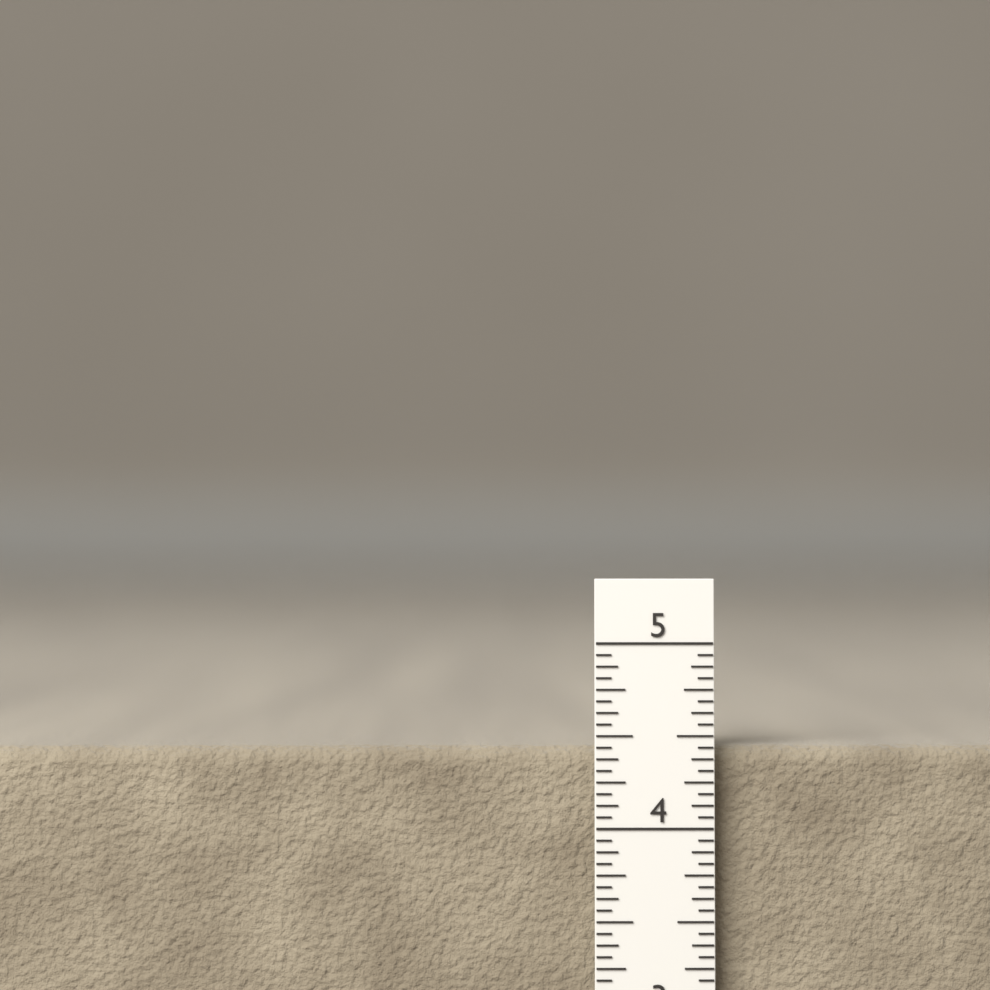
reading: 4.4375 in
